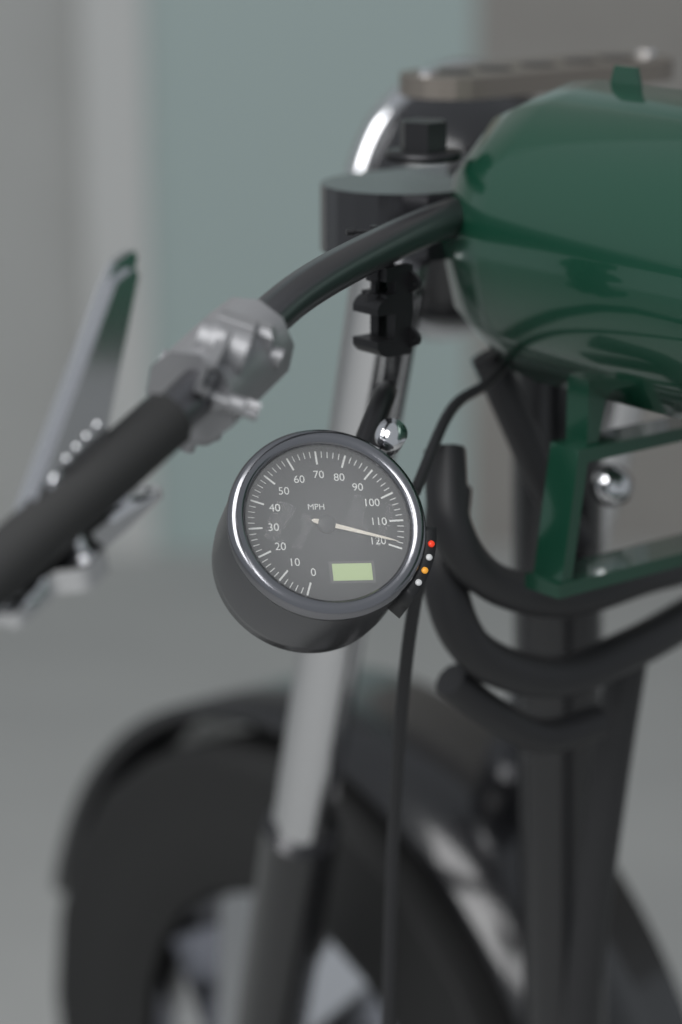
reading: 118 MPH
